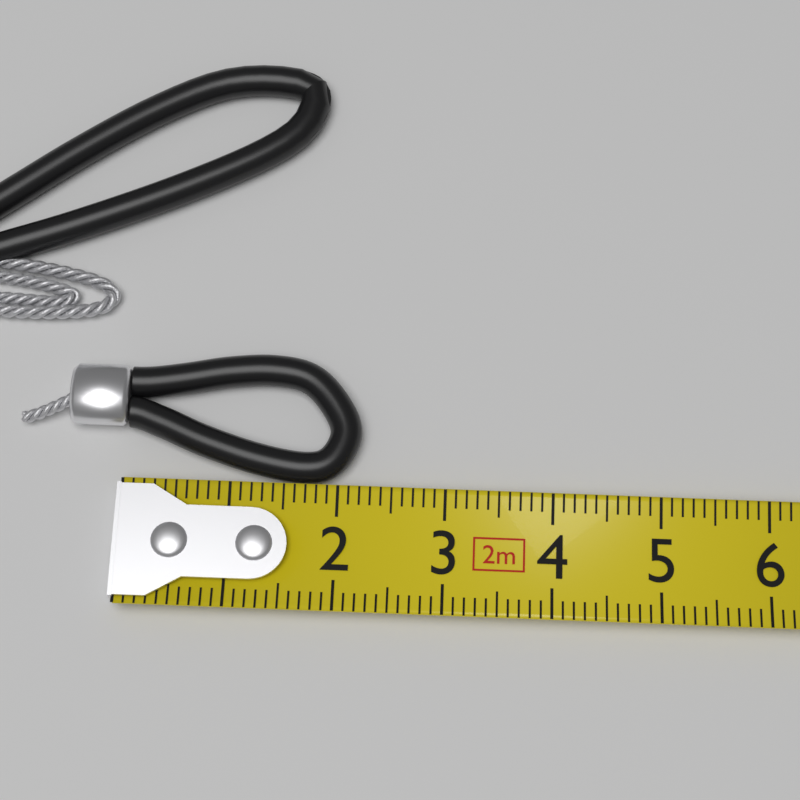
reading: 2.2 cm
